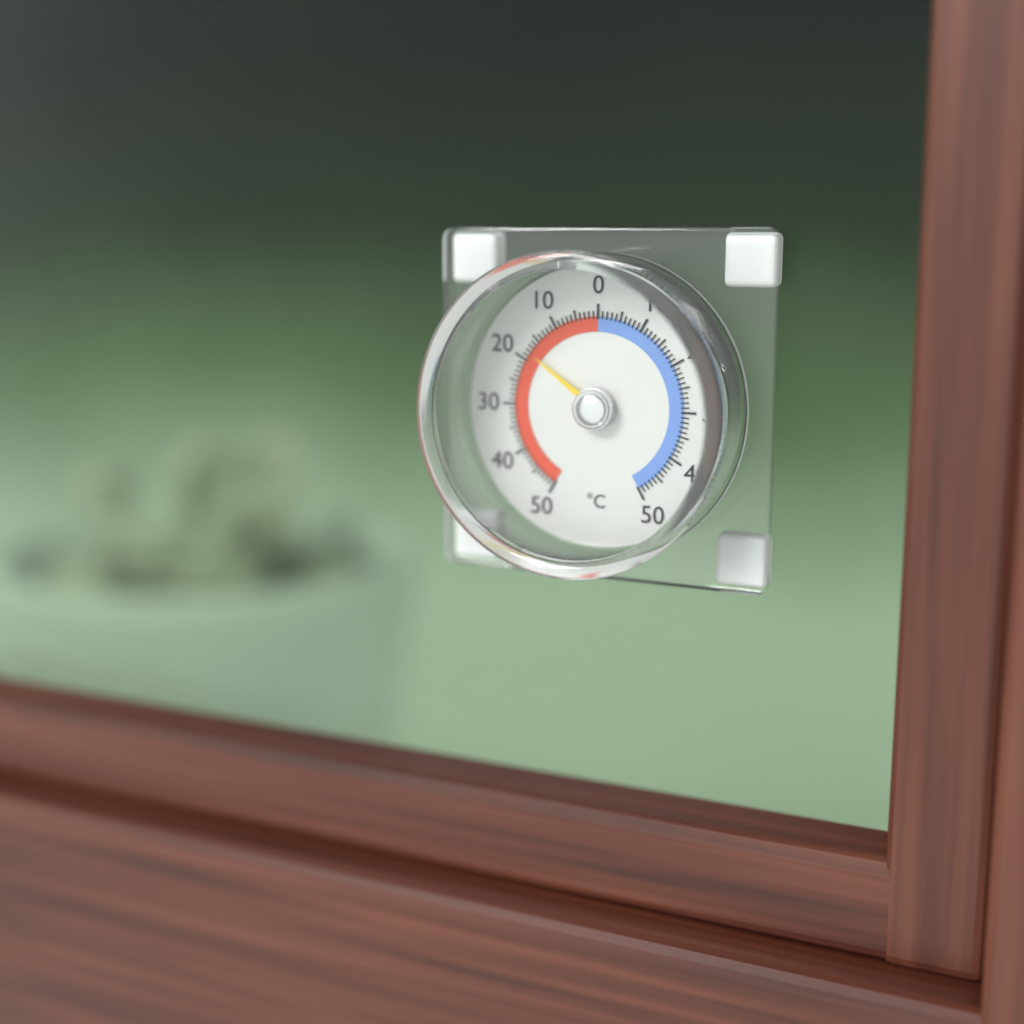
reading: 18 °C
